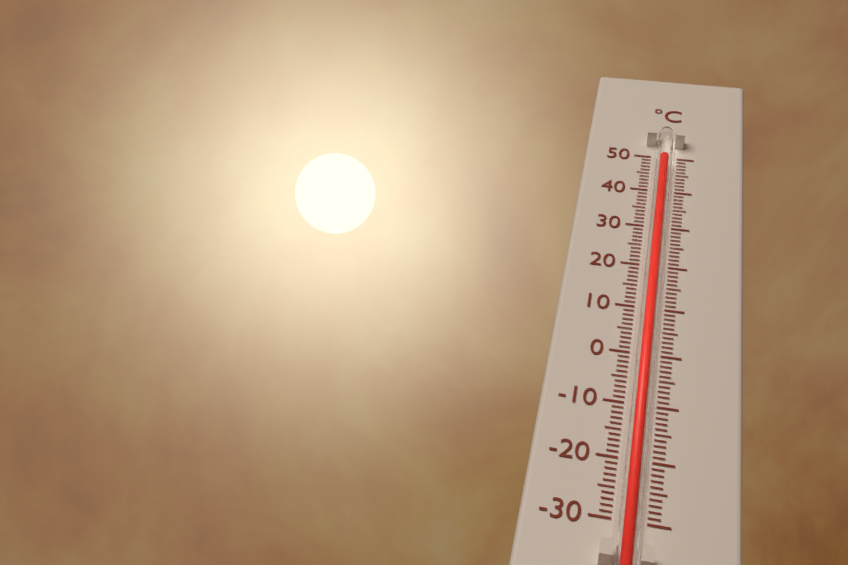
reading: 48 °C
